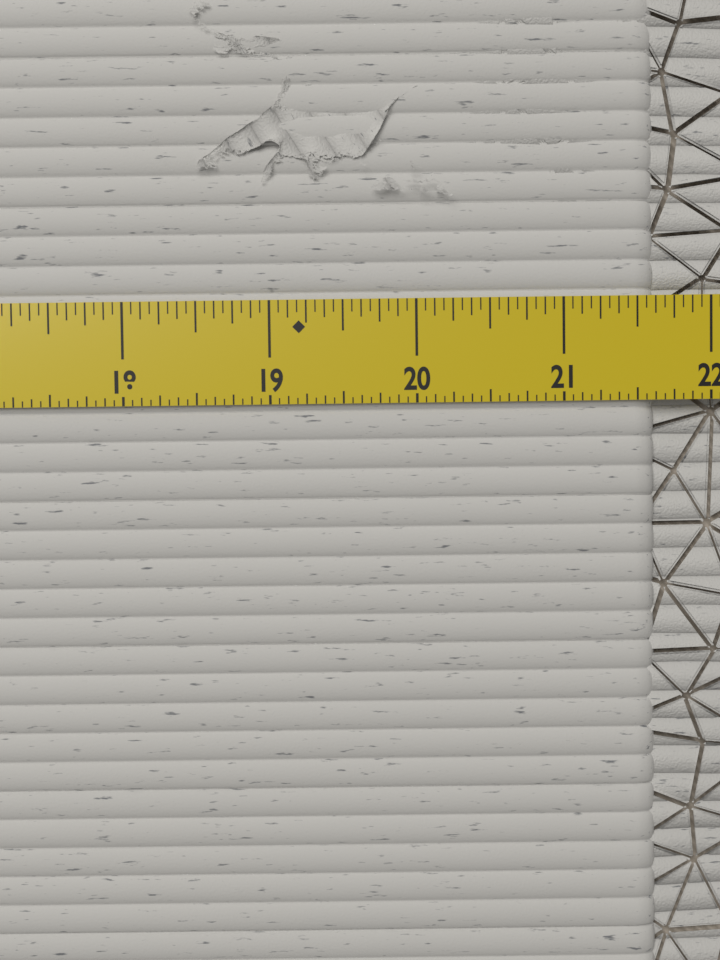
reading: 21.6250 in
